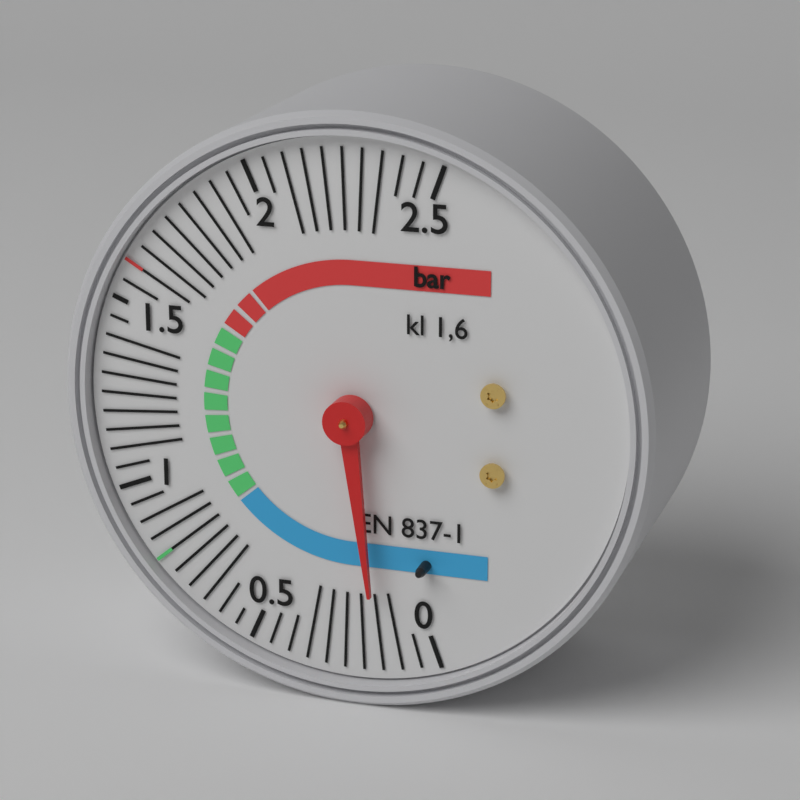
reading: 0.15 bar
